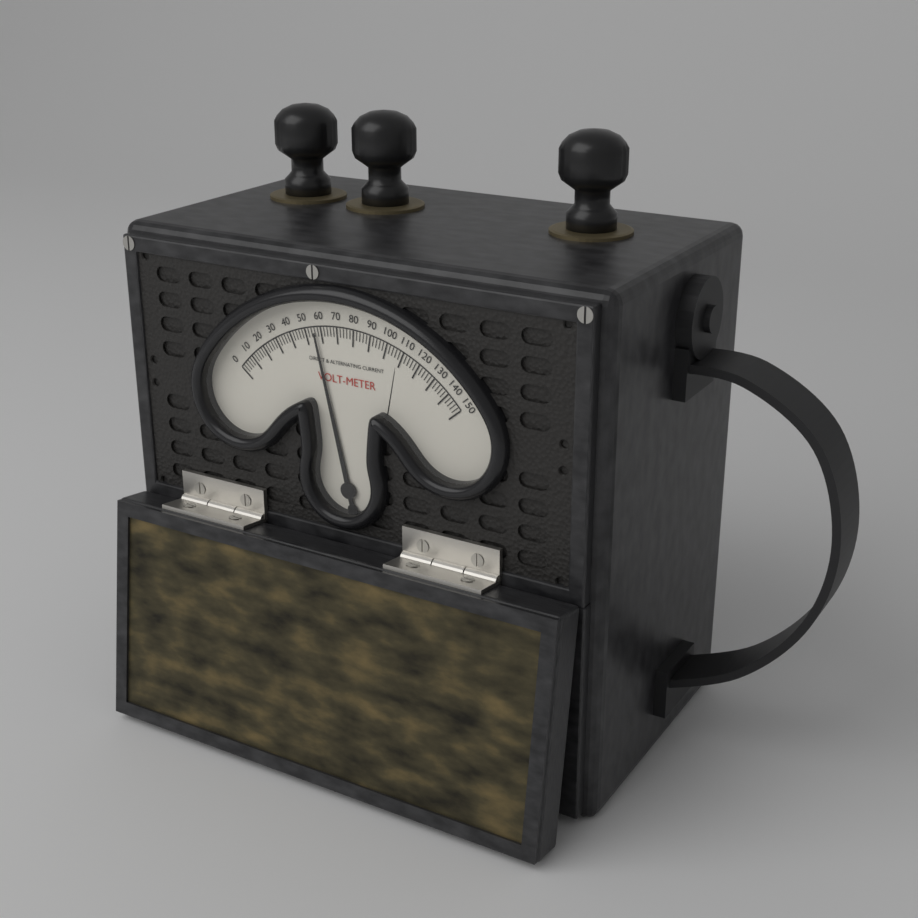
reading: 56 V
